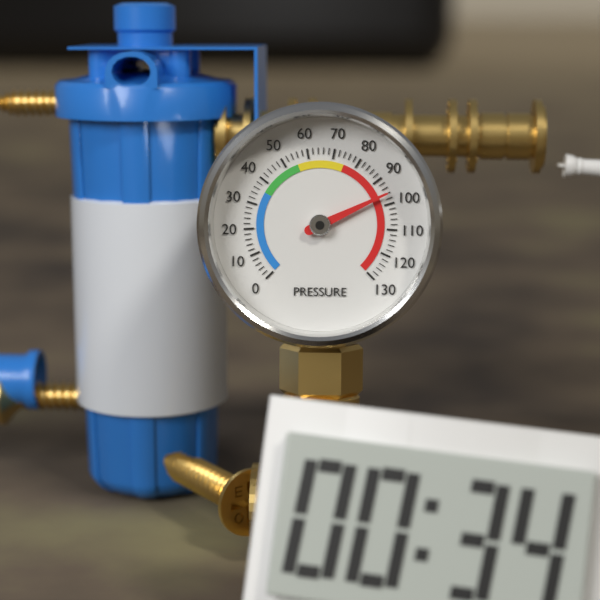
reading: 96 (no unit)
